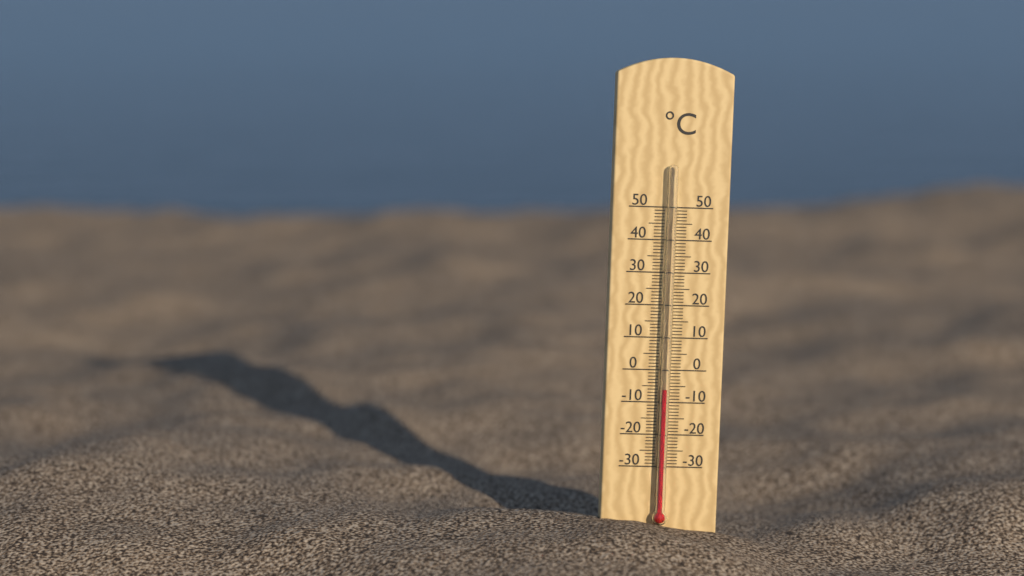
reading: -6 °C
